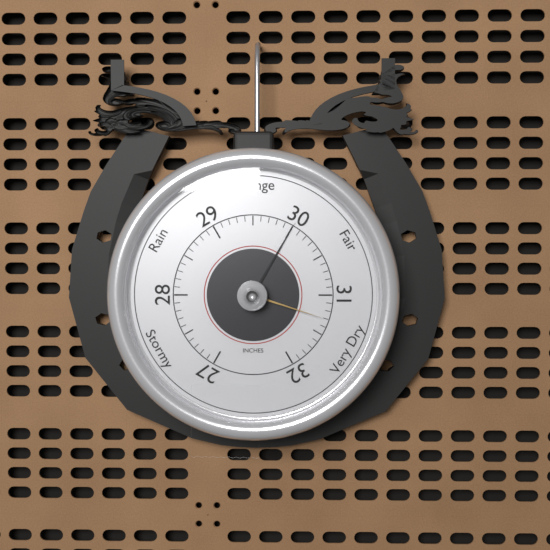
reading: 30.0 inHg
